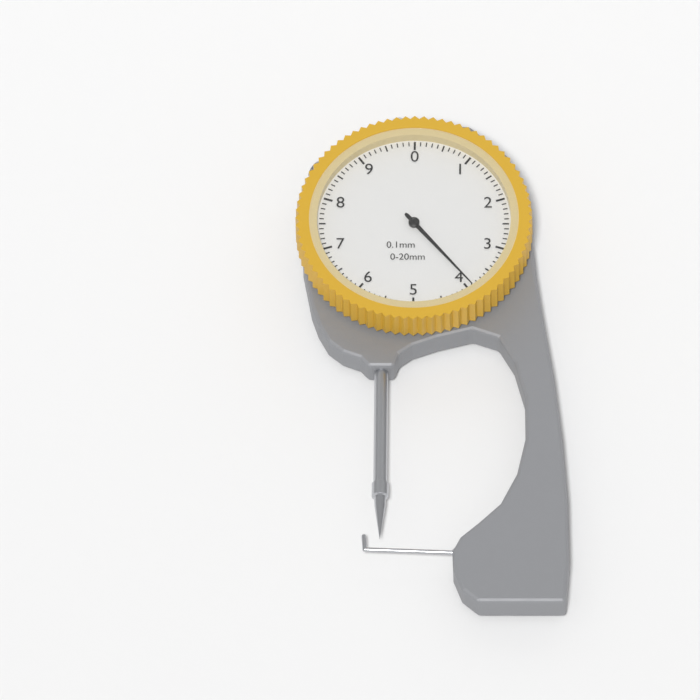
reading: 3.9 mm
